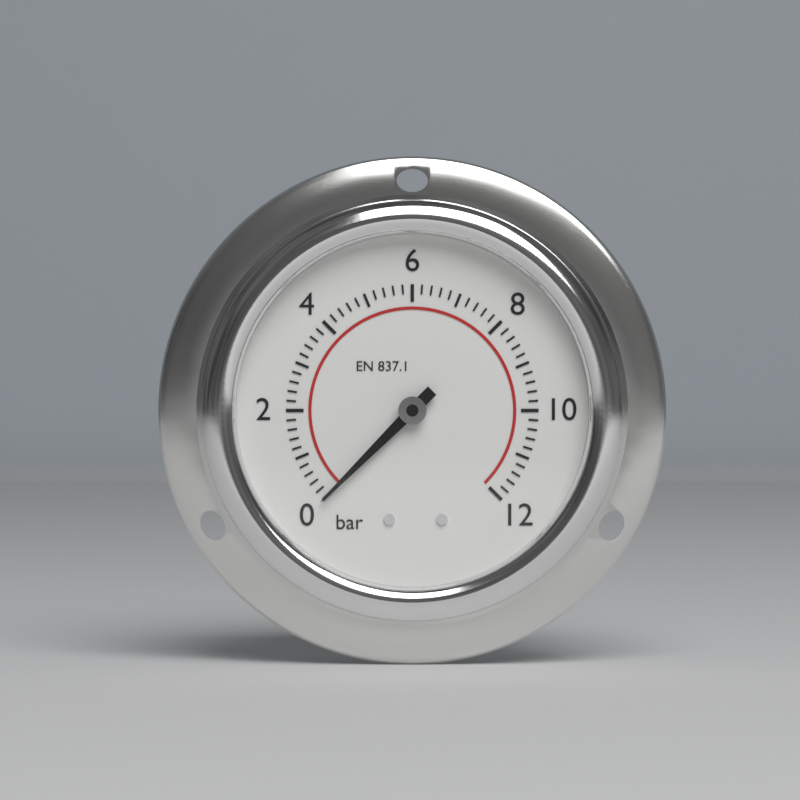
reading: 0.0 bar
